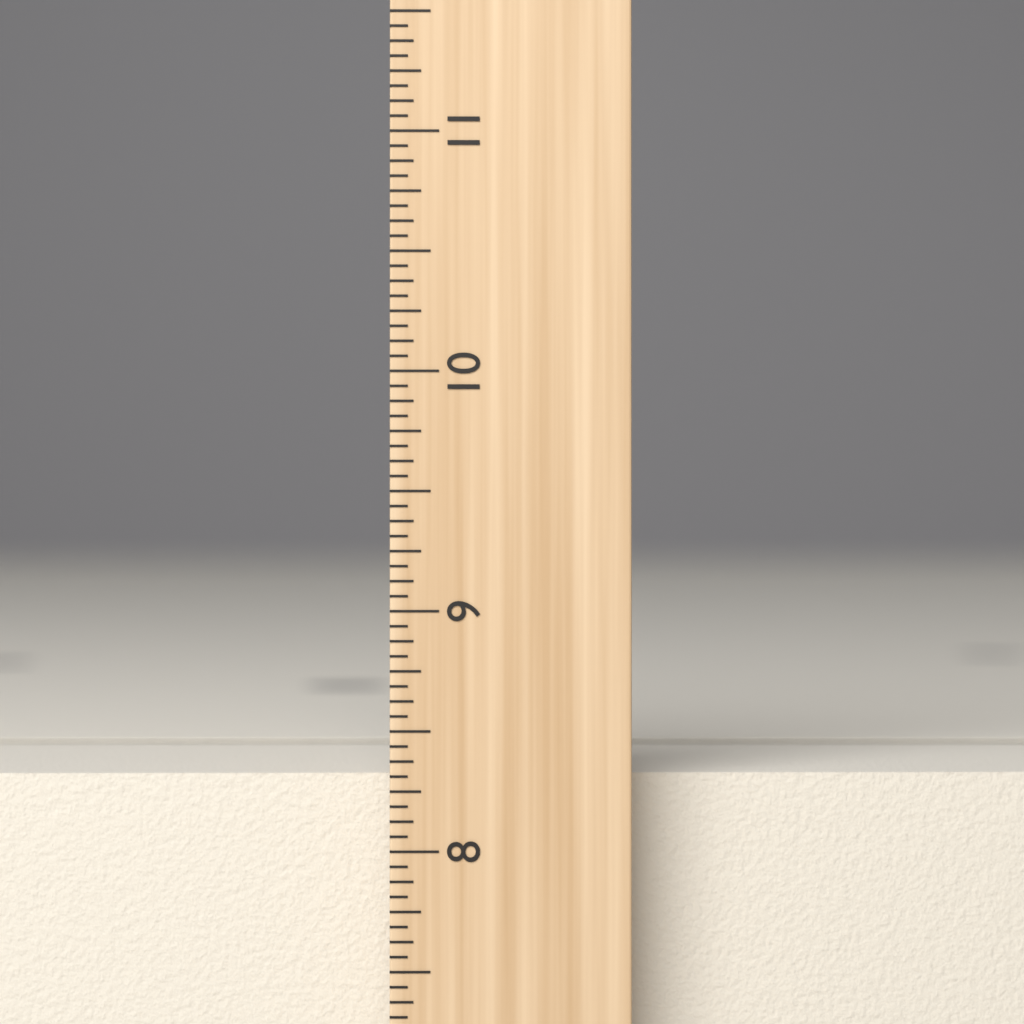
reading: 8.3125 inch
